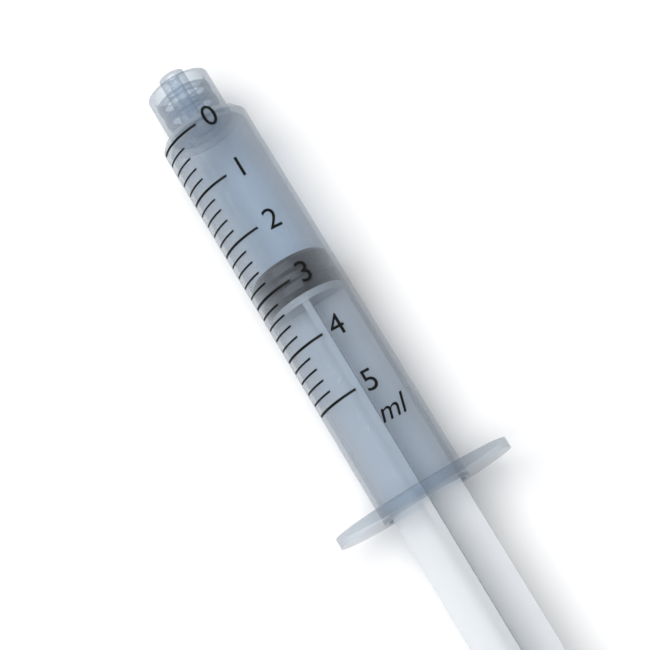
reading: 2.6 ml
